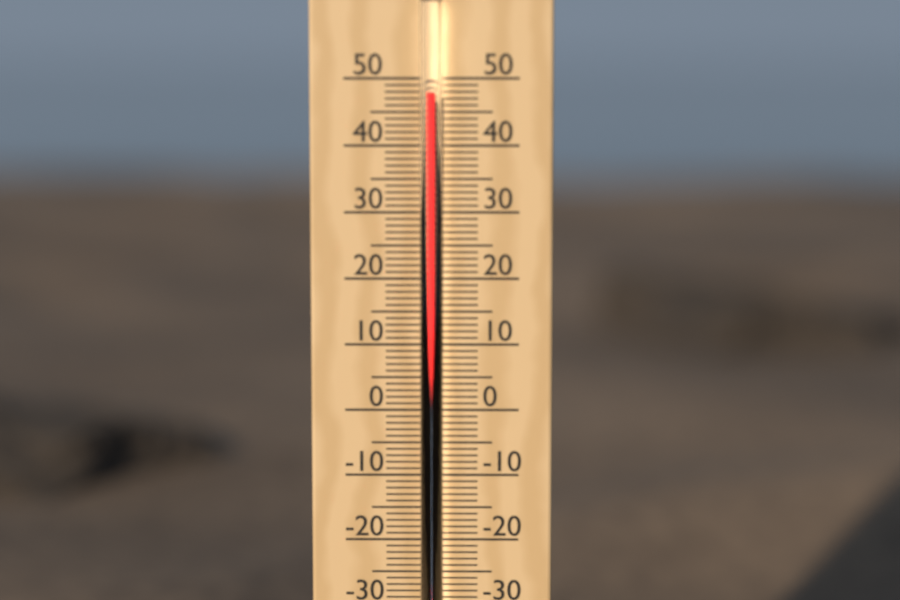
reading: 48 °C
